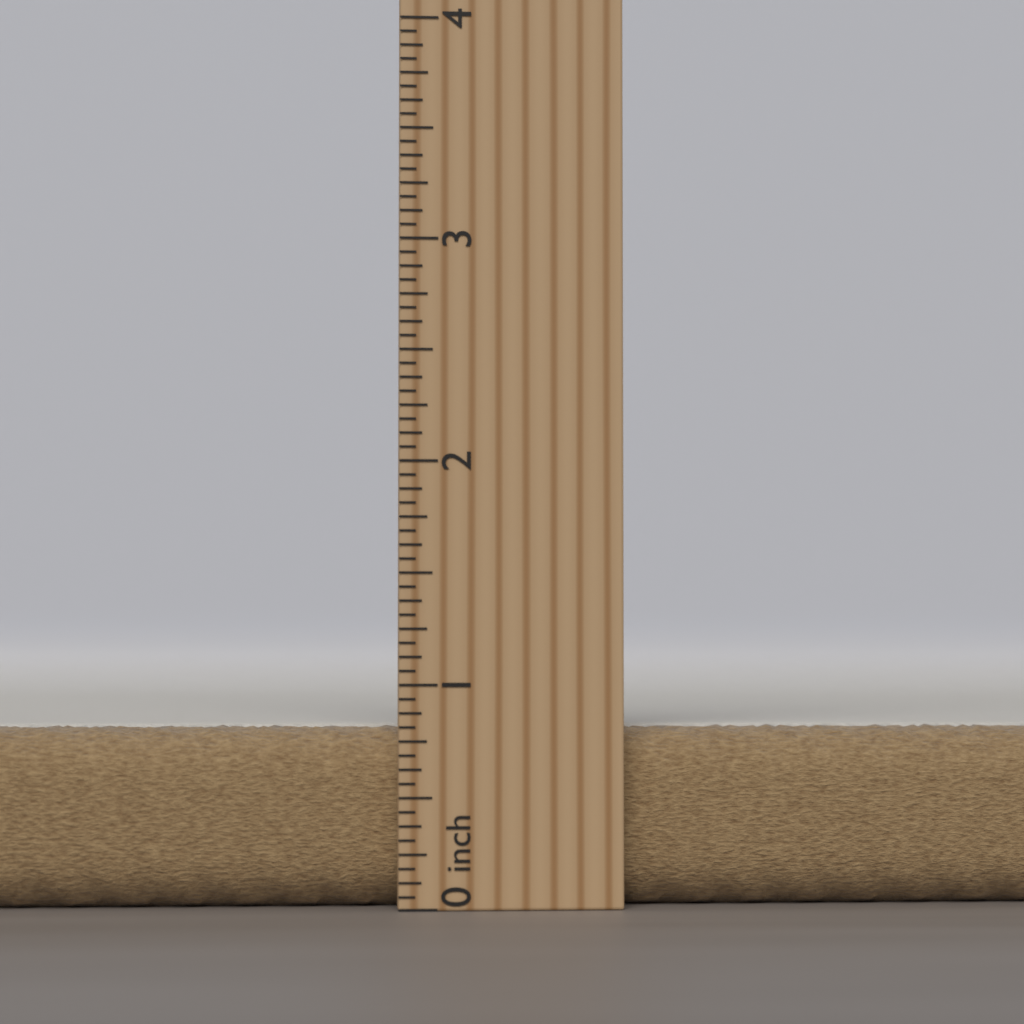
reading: 0.8125 inch
